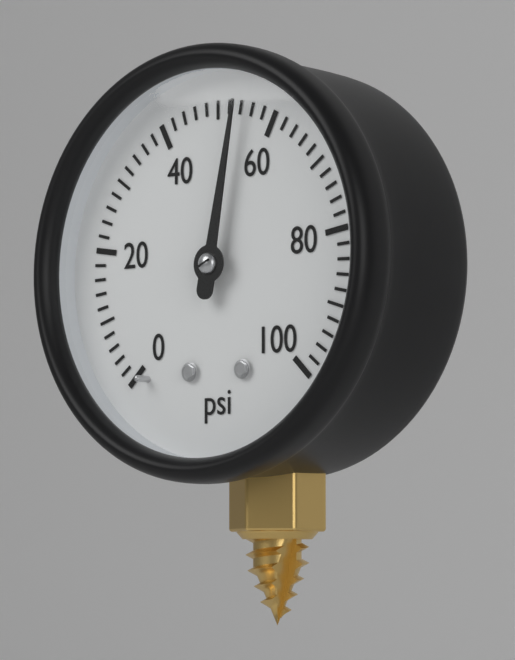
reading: 54 psi
